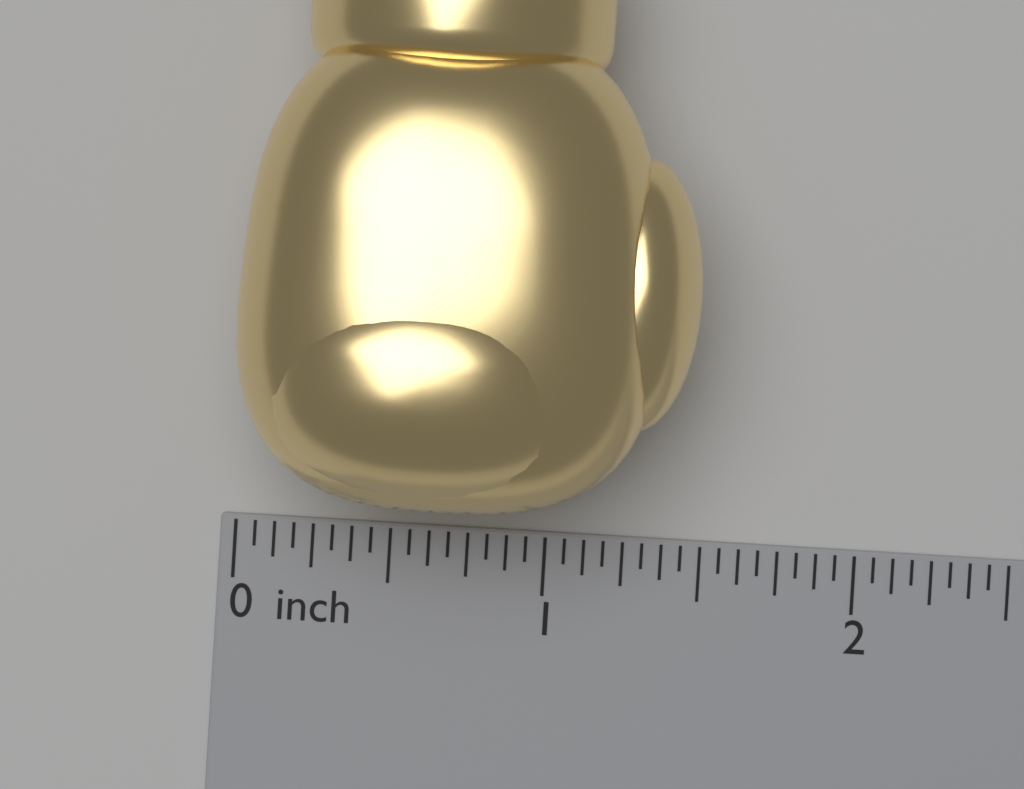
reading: 1.4375 inch
